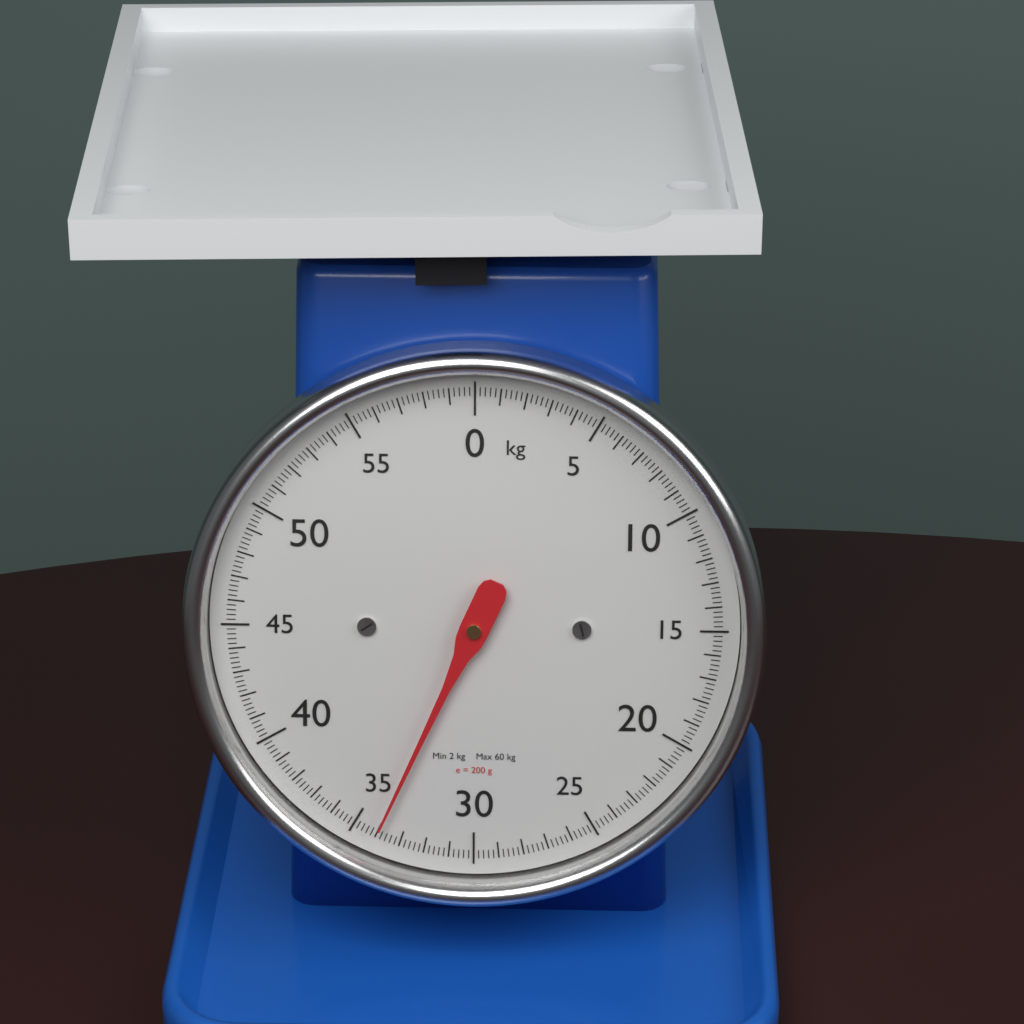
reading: 34.0 kg
